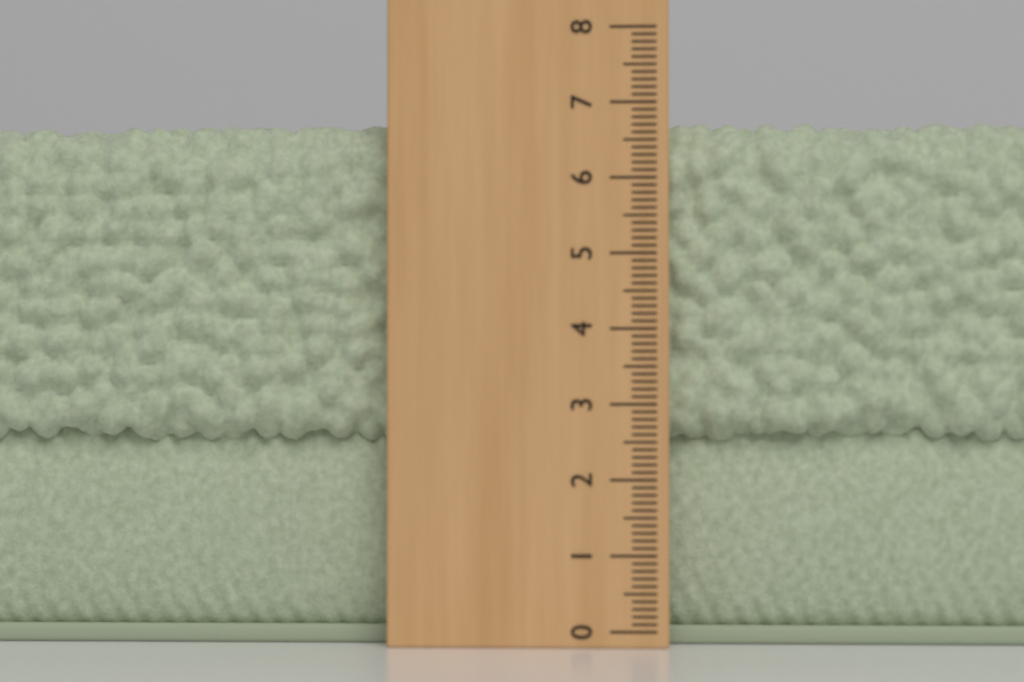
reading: 6.8 (no unit)
